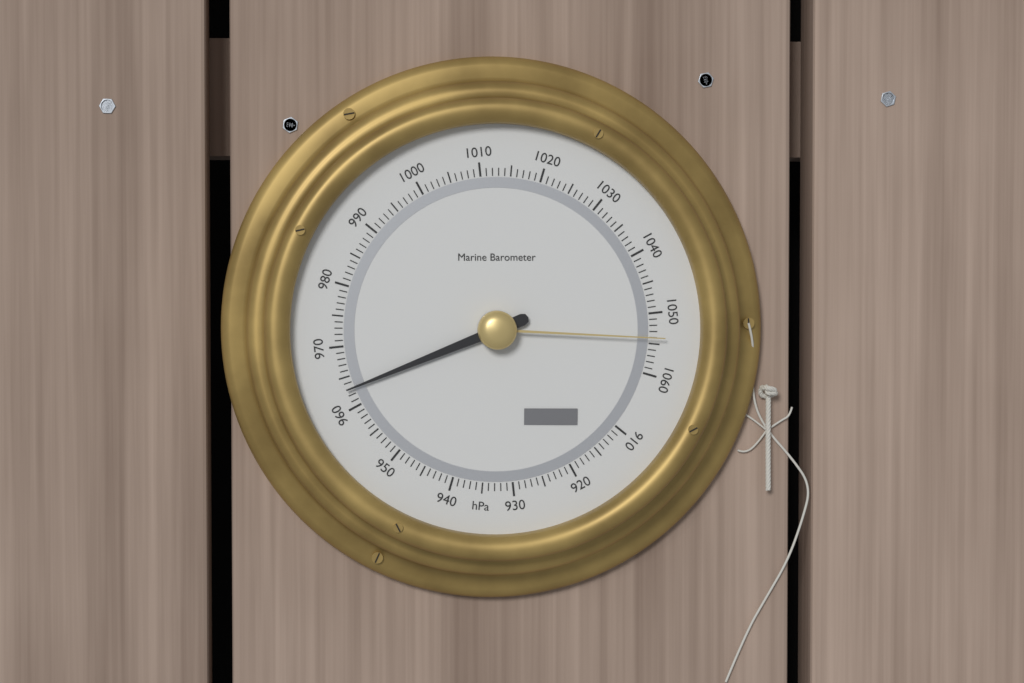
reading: 963 hPa
